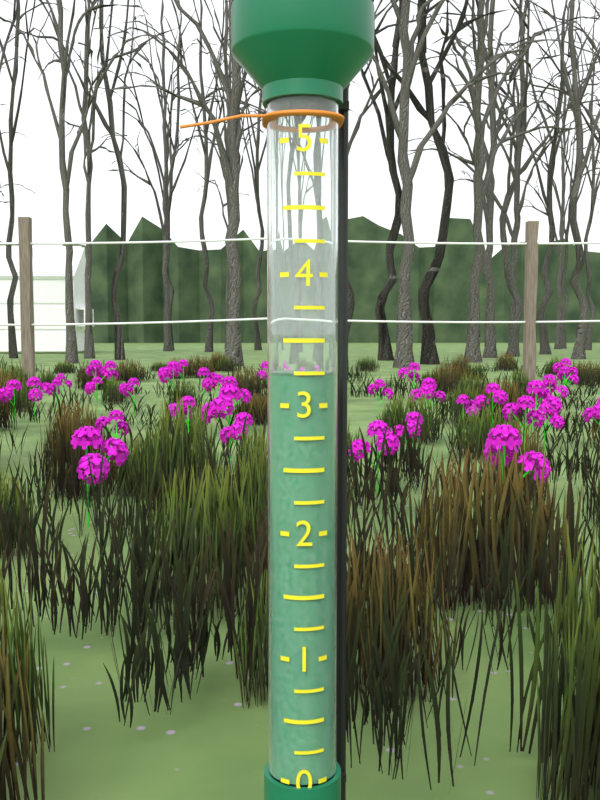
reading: 3.25 (no unit)
